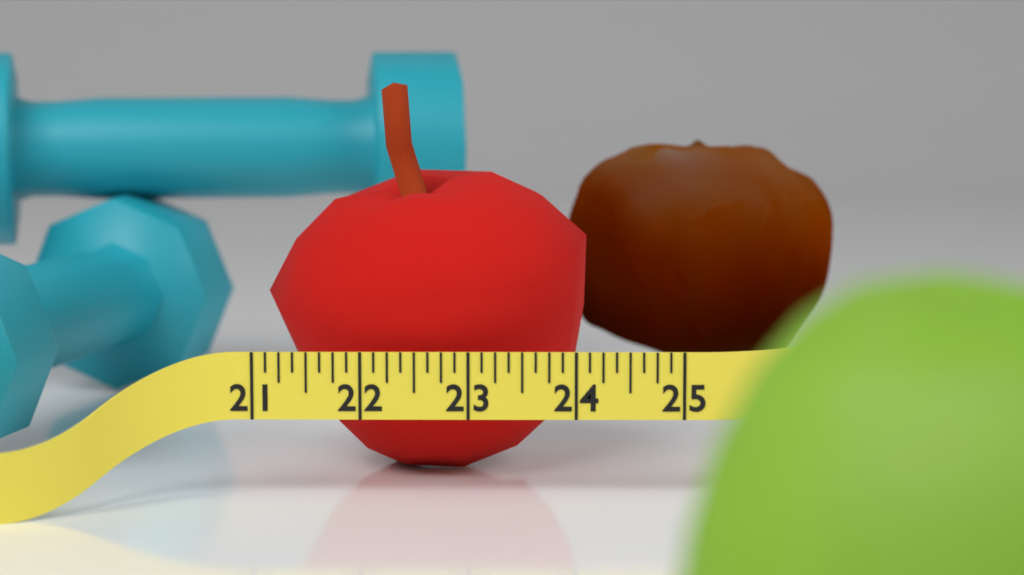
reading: 24.125 (no unit)
